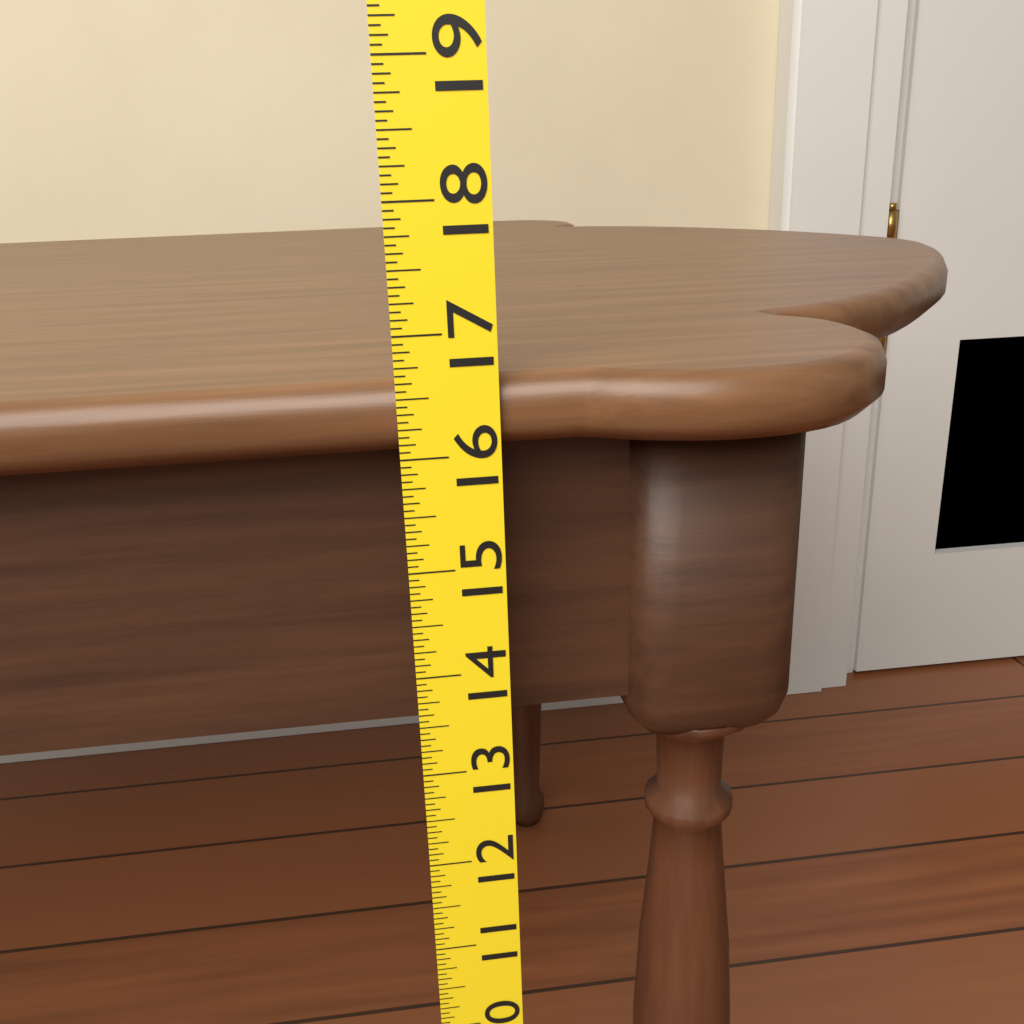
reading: 16.6250 (no unit)
